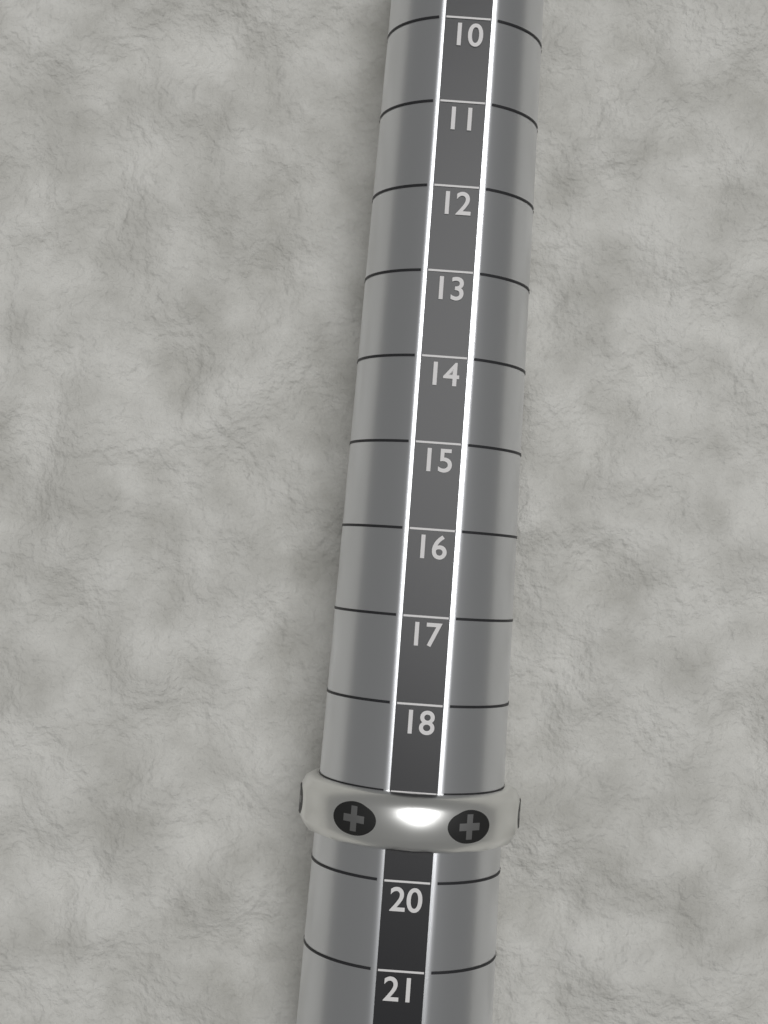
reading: 19 (no unit)
